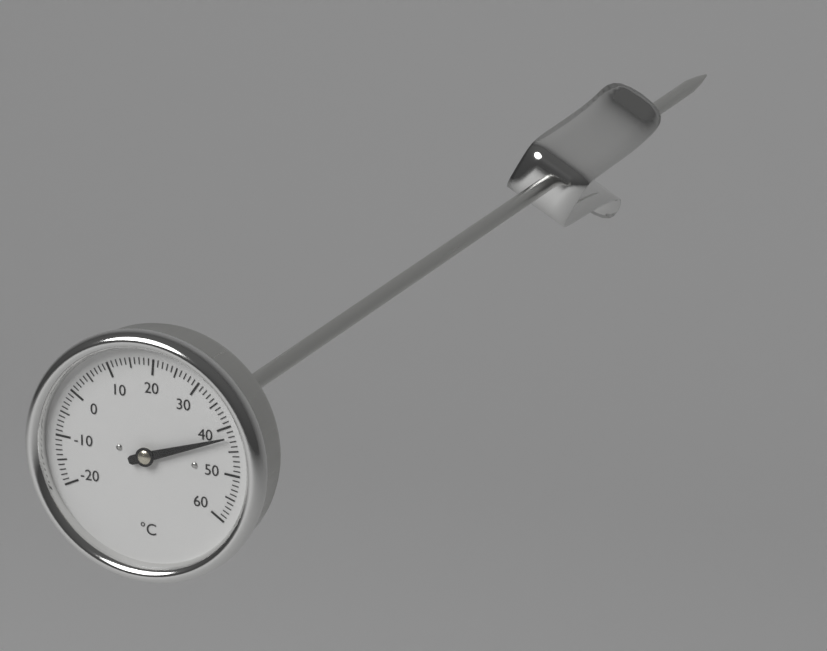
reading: 42 °C
